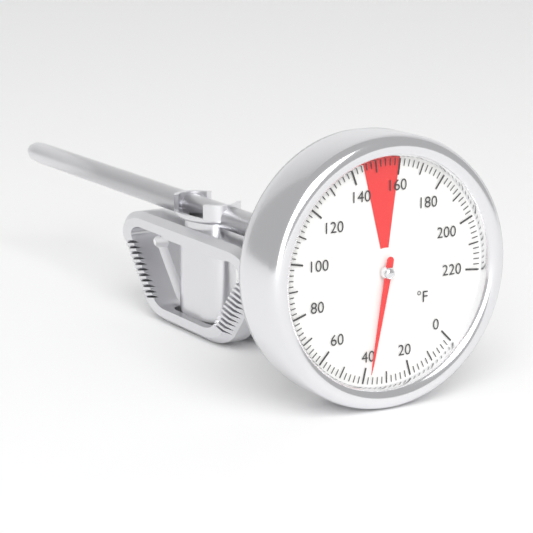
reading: 38 °F
